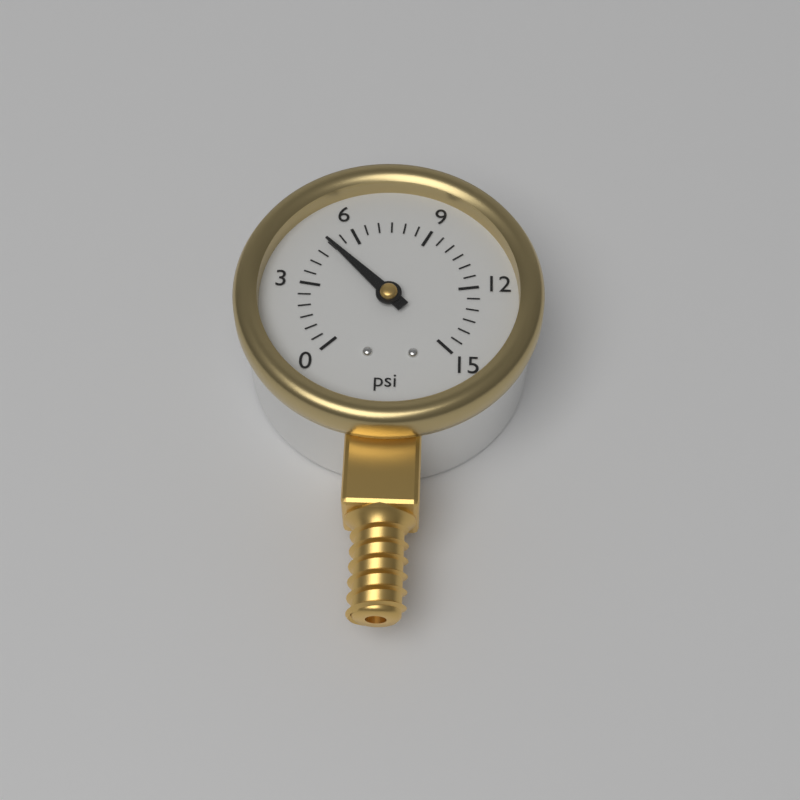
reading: 5.0 psi
